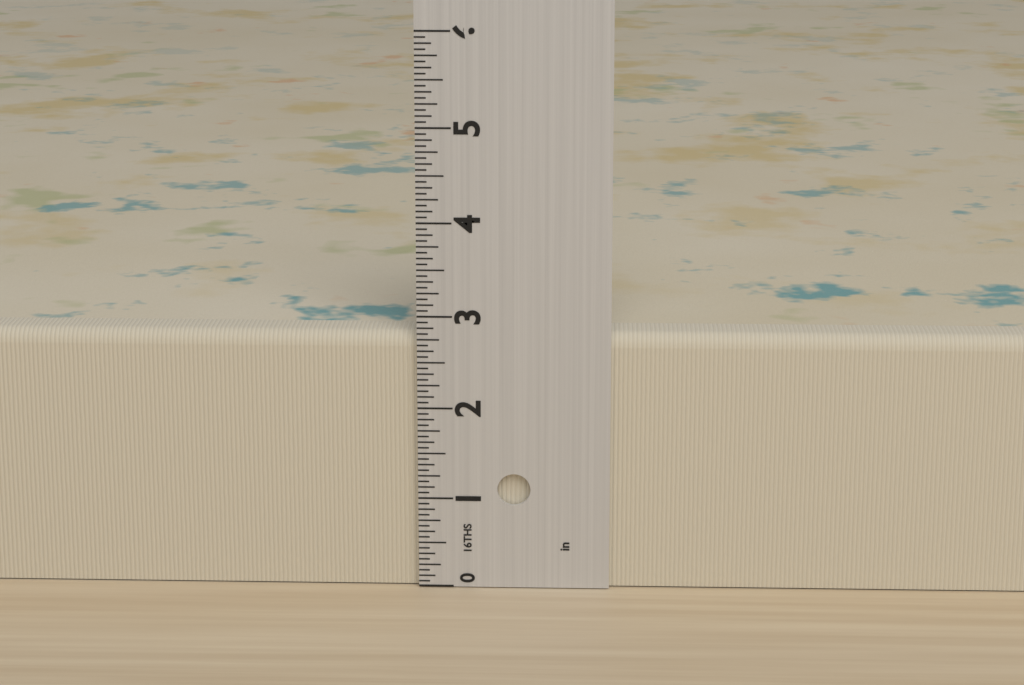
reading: 2.8125 in
